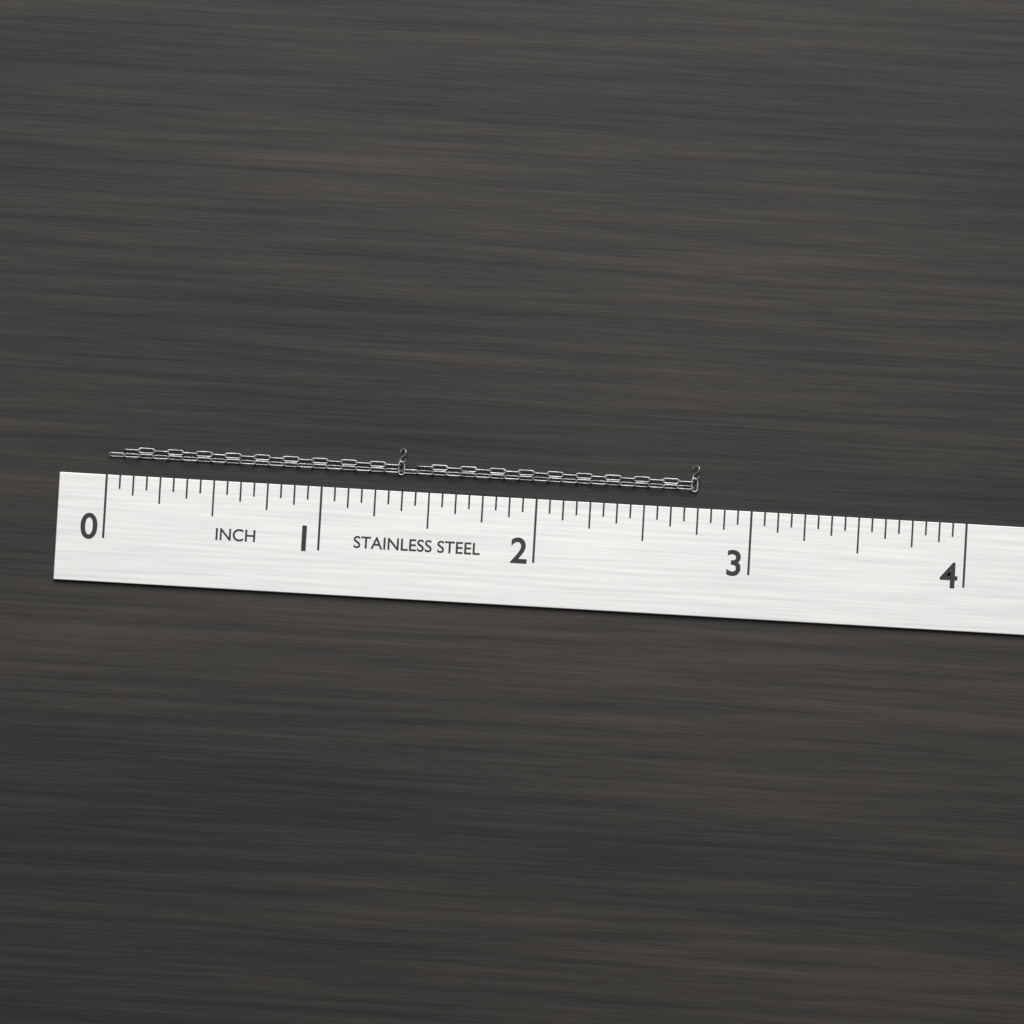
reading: 2.7500 in
